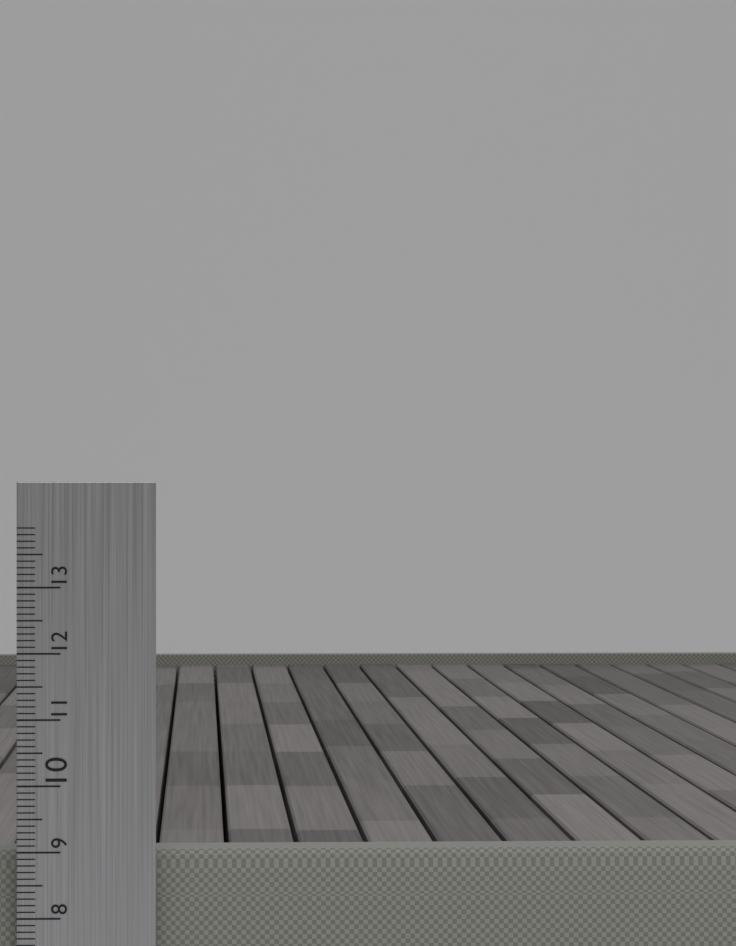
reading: 9.0 cm
